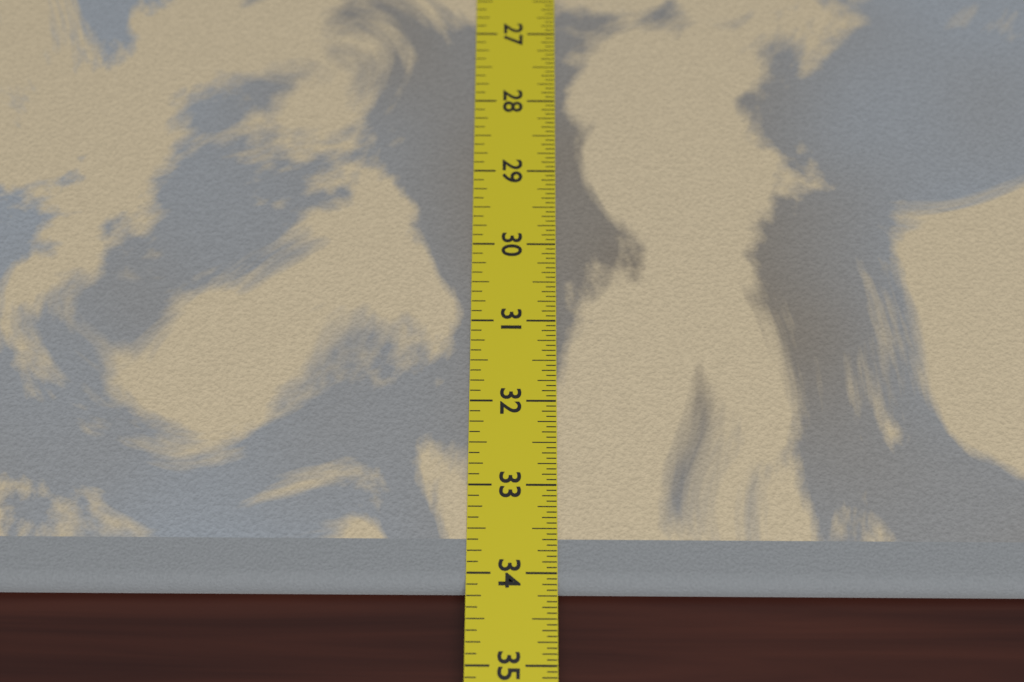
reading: 34.1875 in
